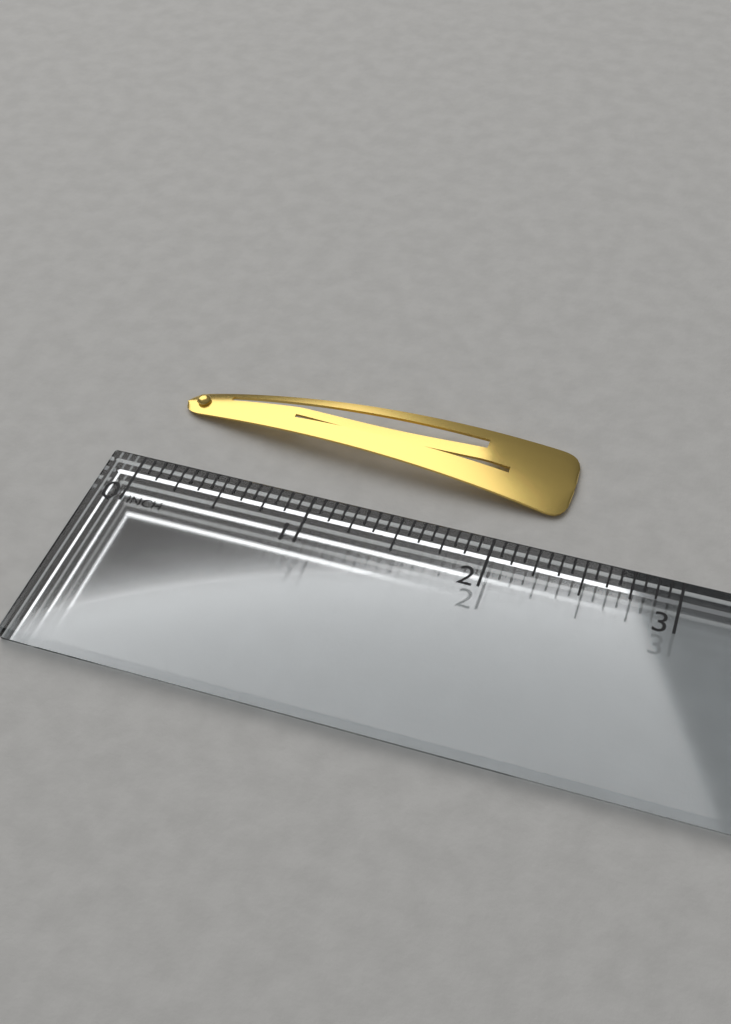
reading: 2.3125 in
